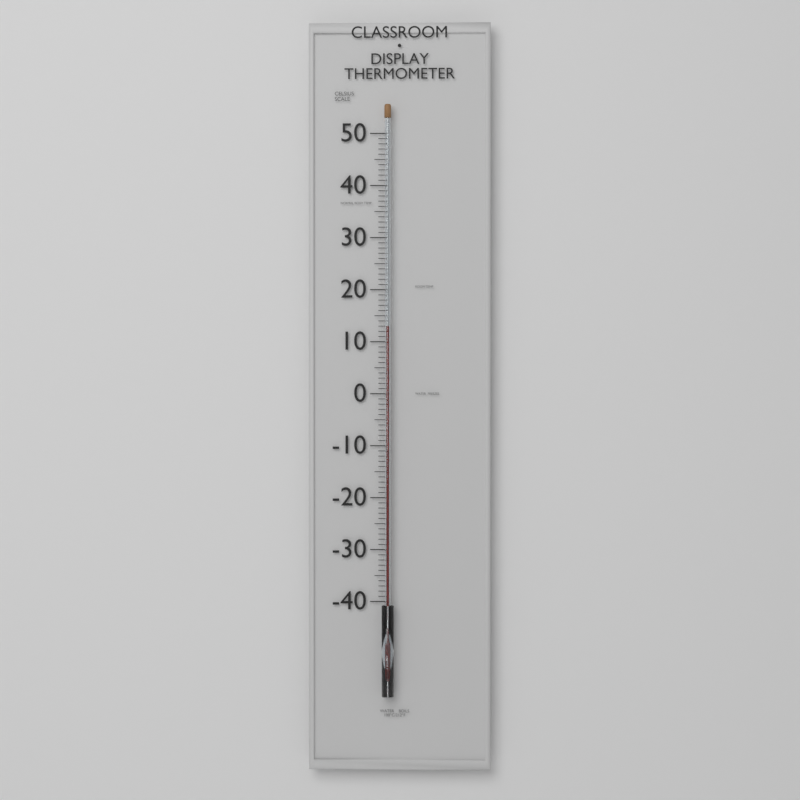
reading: 13 °C
